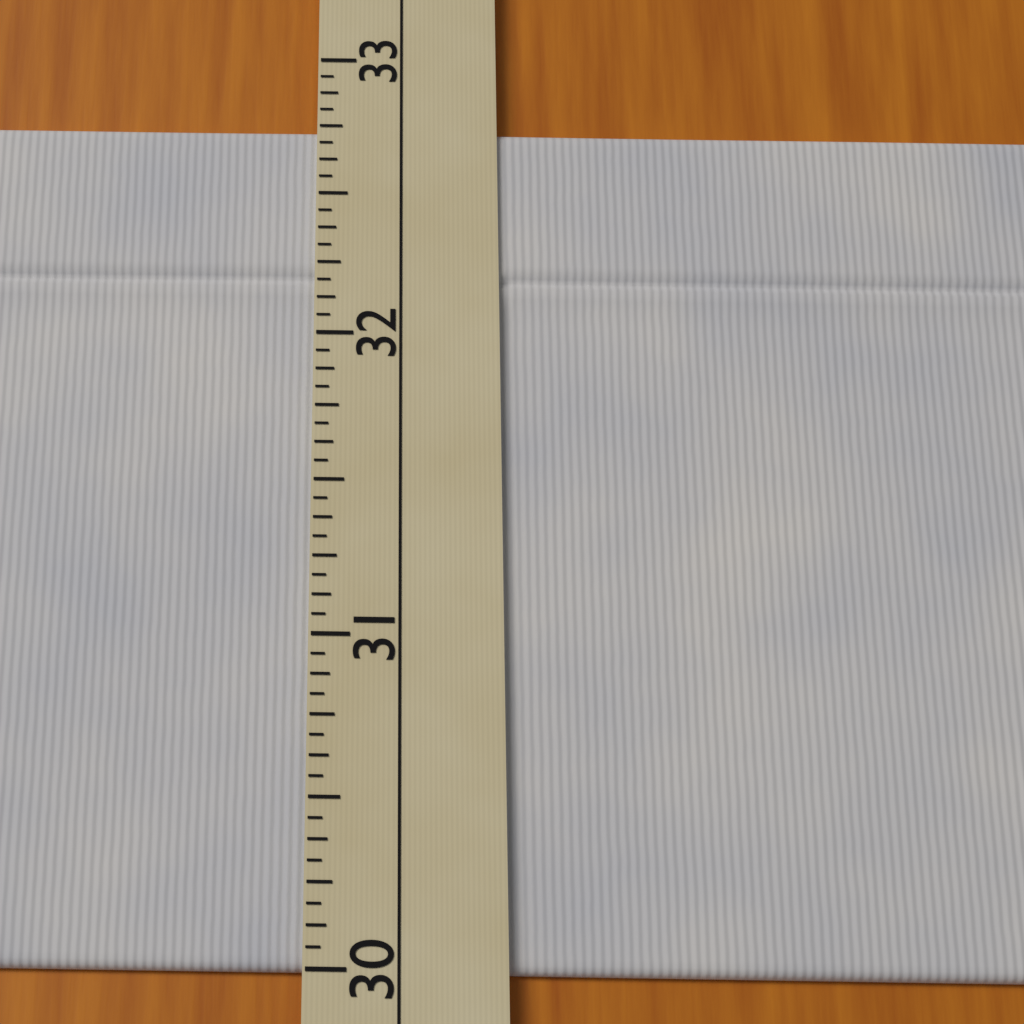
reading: 32.7500 (no unit)
